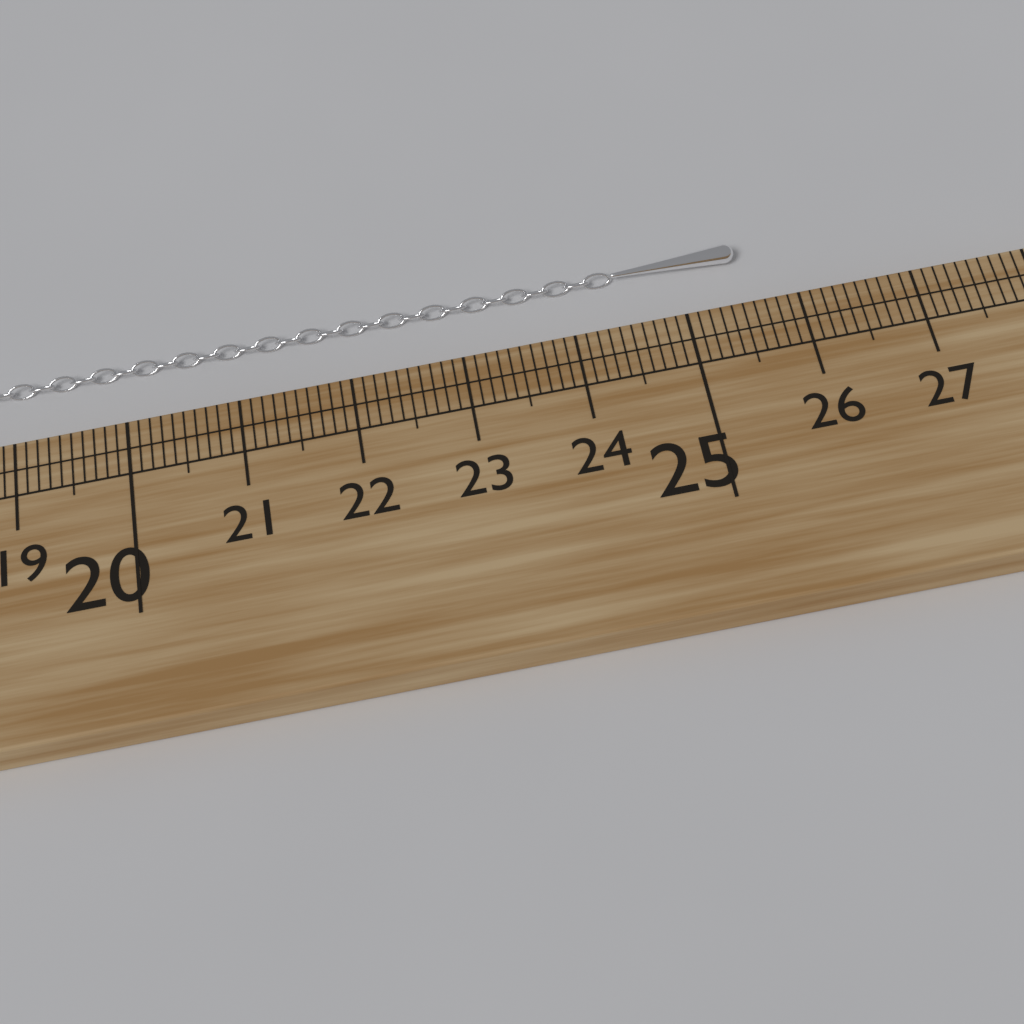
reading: 25.6 cm
